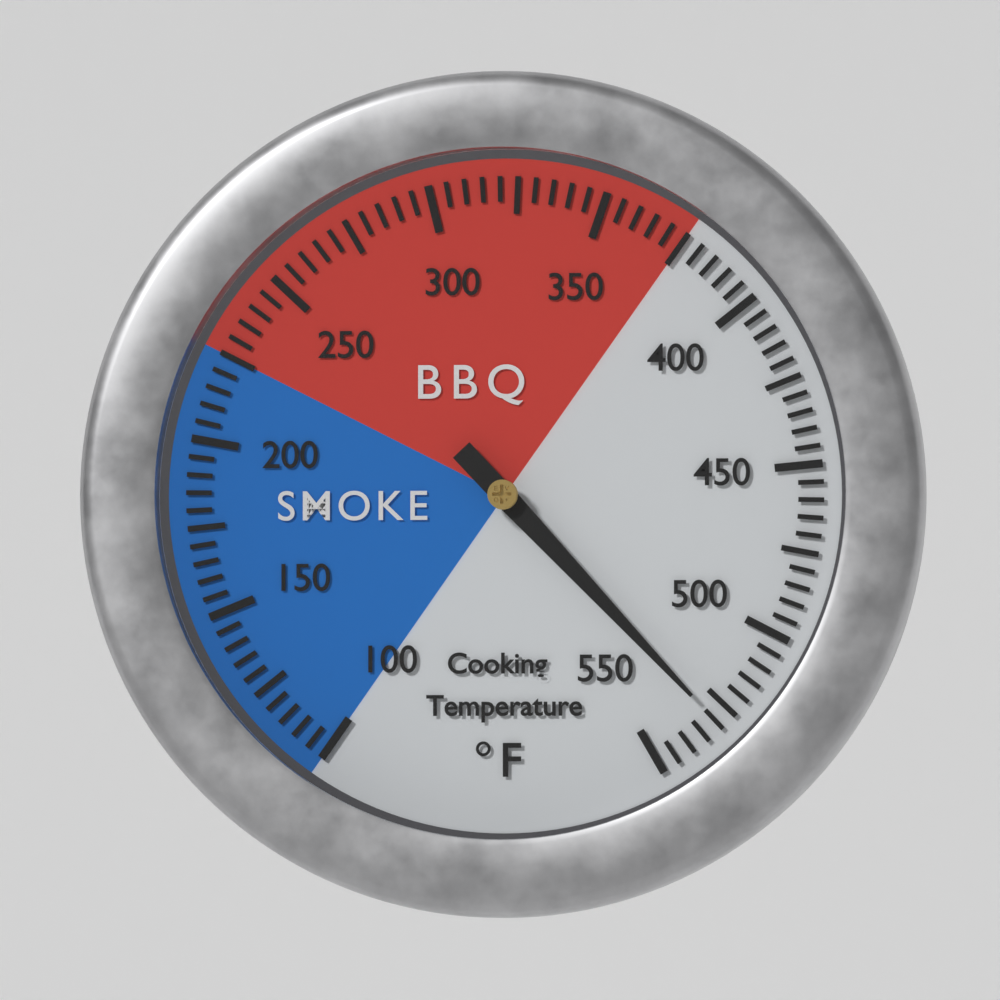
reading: 530 °F
